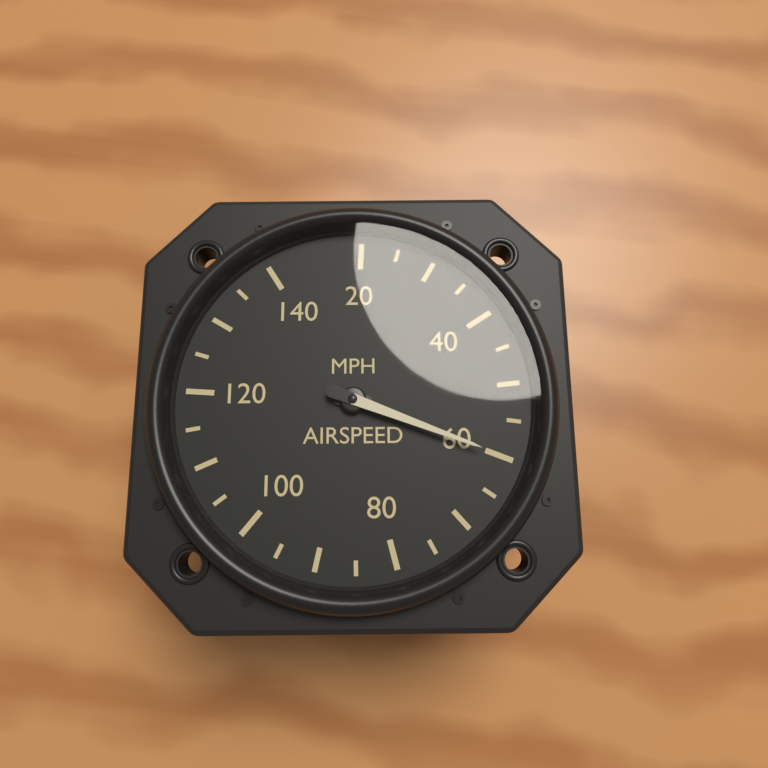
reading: 60 MPH
